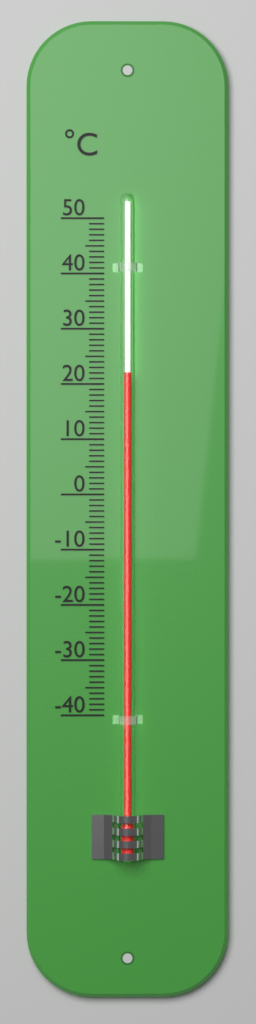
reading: 22 °C
